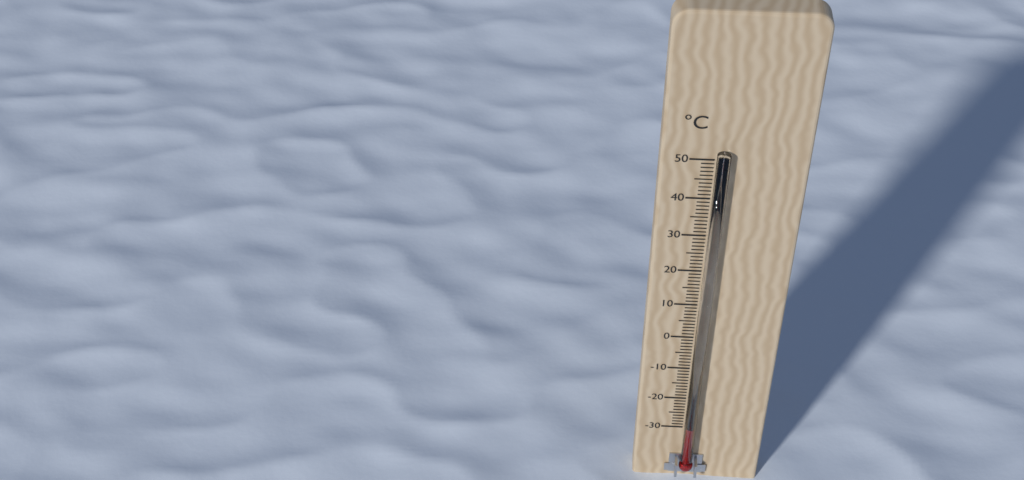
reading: -28 °C
